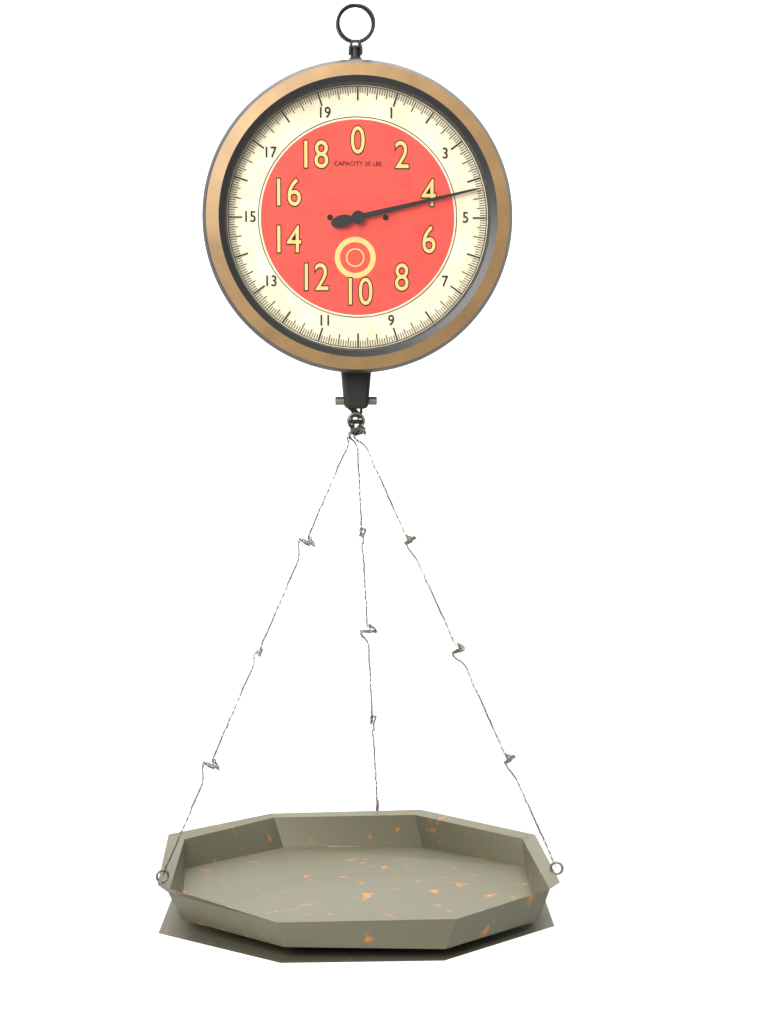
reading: 4.2500 lbs
